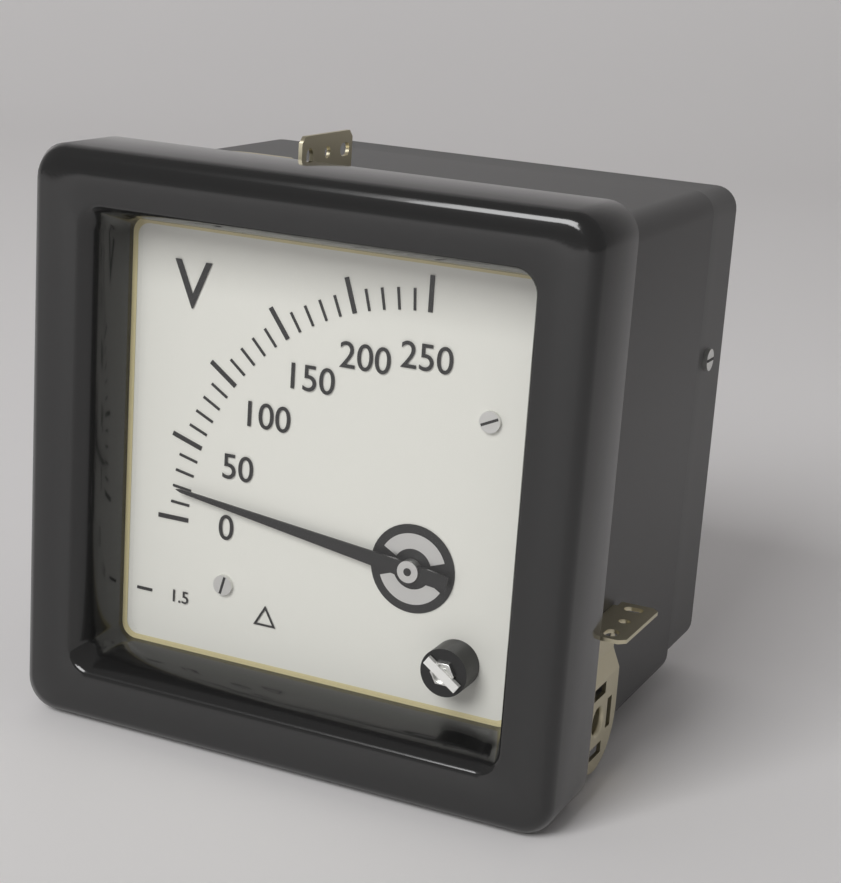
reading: 20 V
